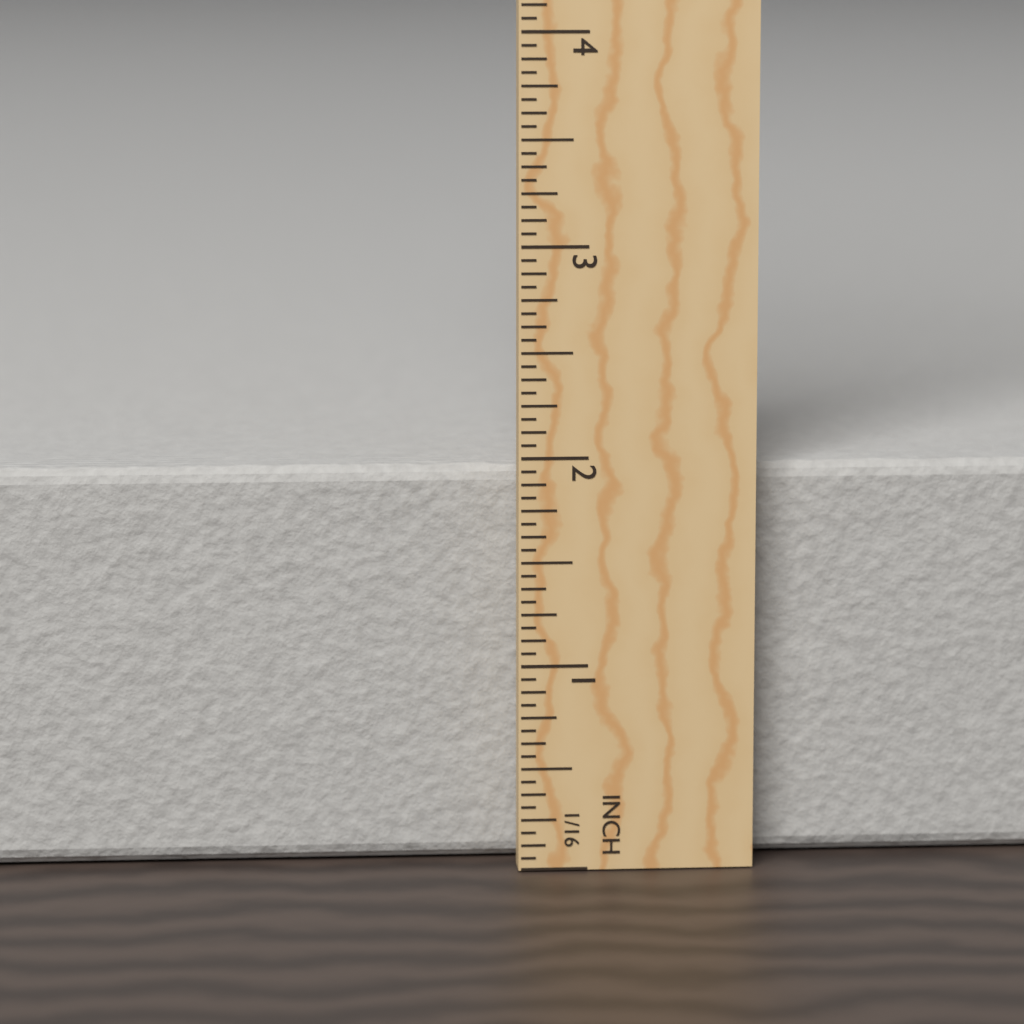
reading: 1.9375 in
